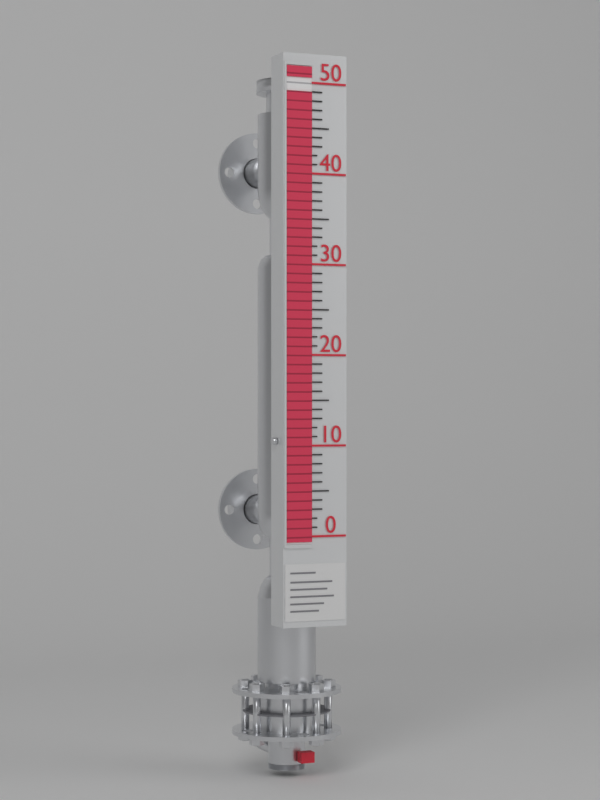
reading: 49 (no unit)
